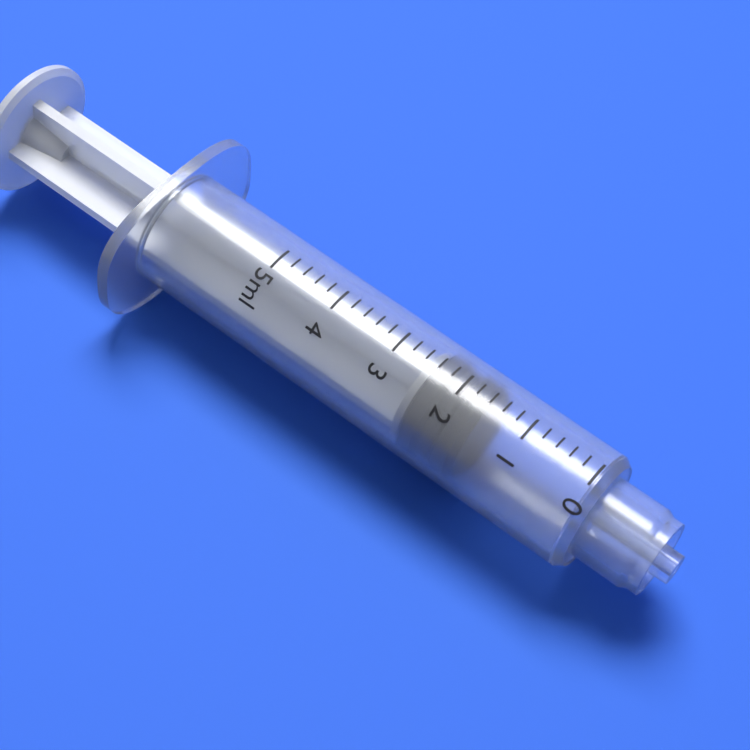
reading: 1.6 ml
